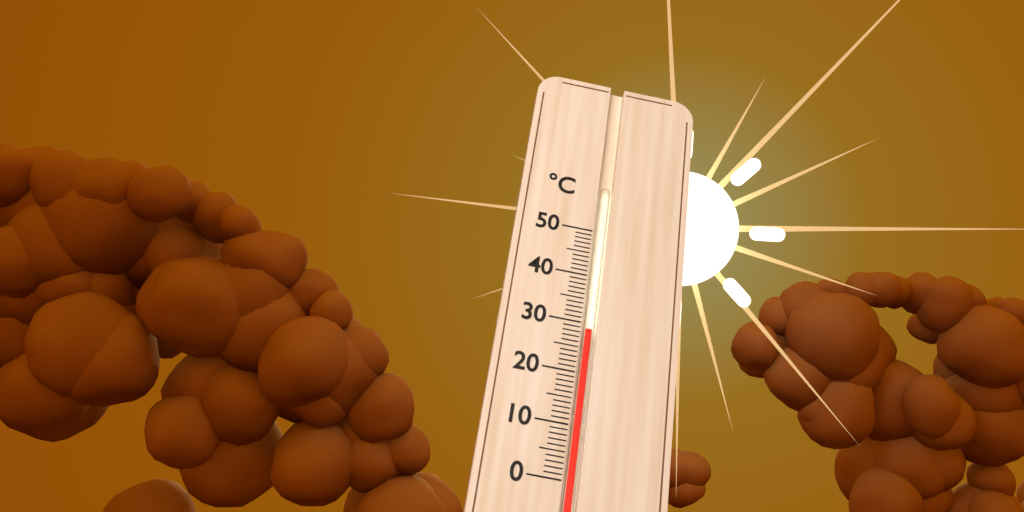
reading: 29 °C
